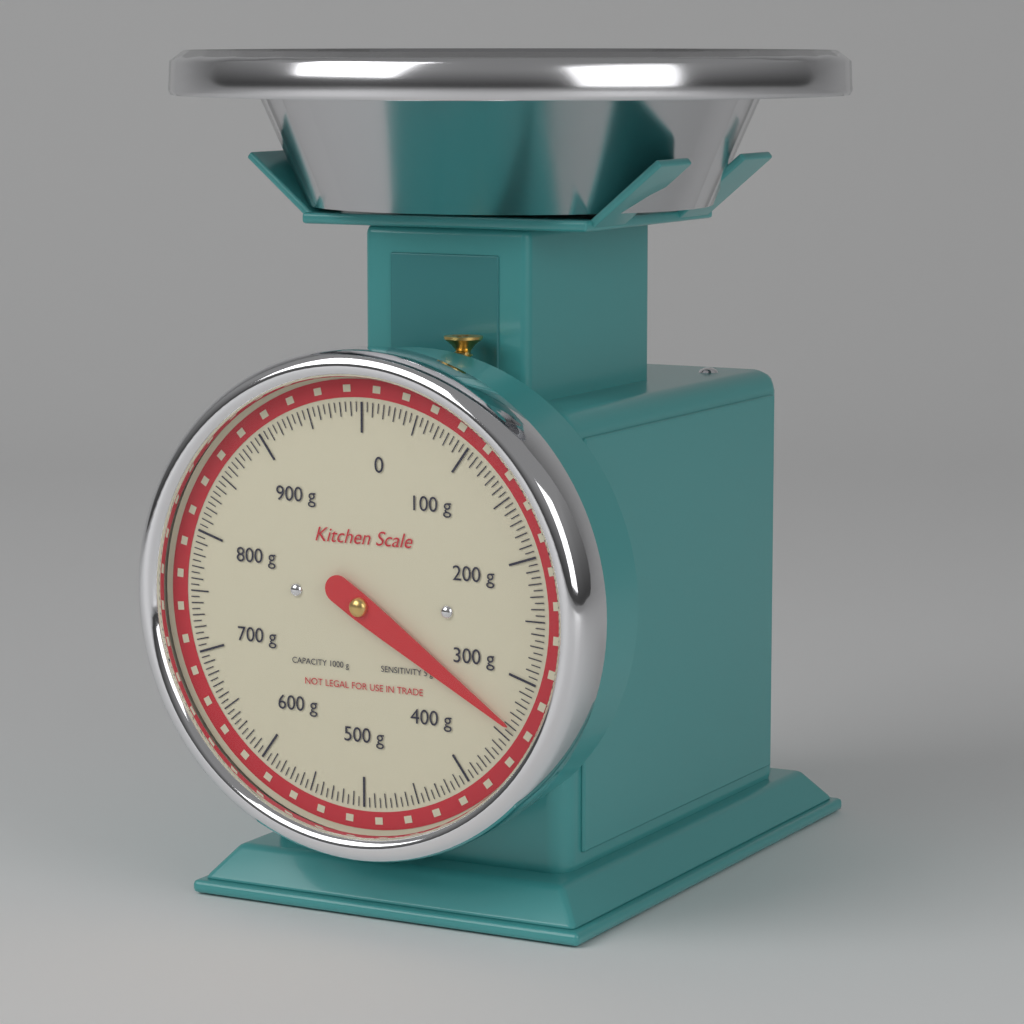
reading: 340 g
